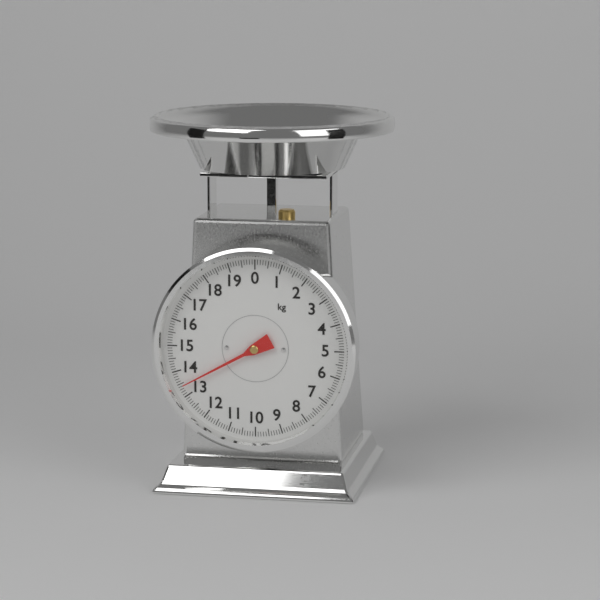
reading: 13.4 kg
